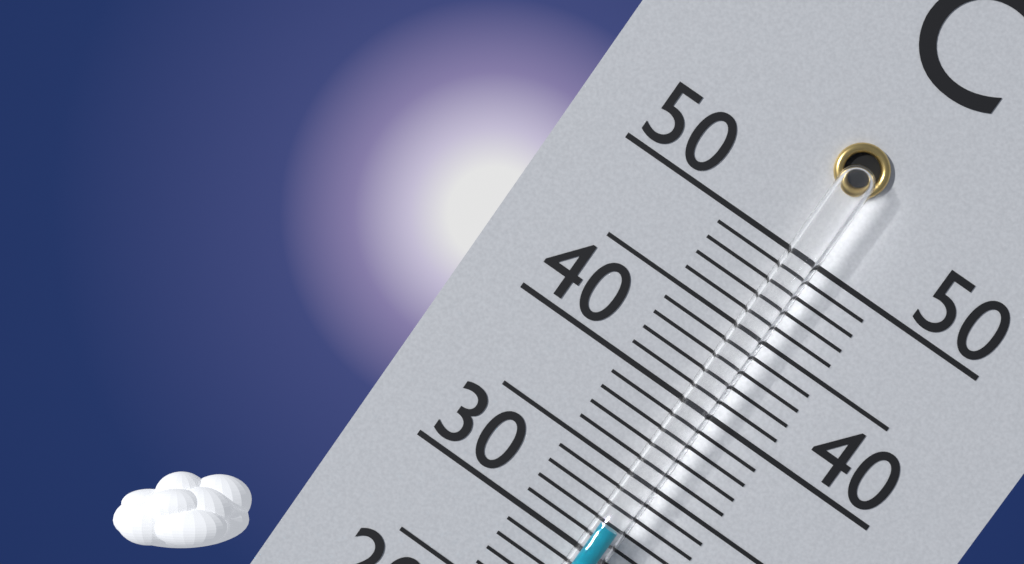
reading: 32 °C
